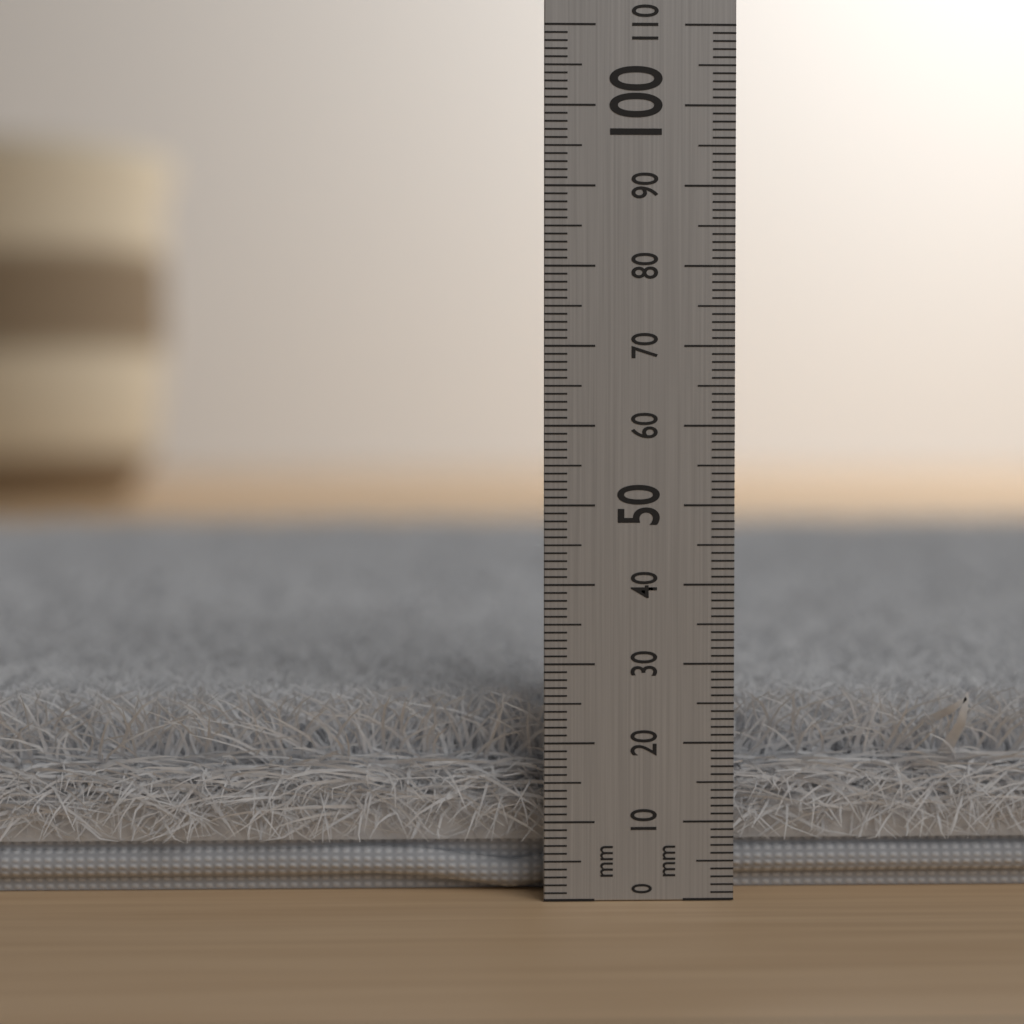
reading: 26 mm
